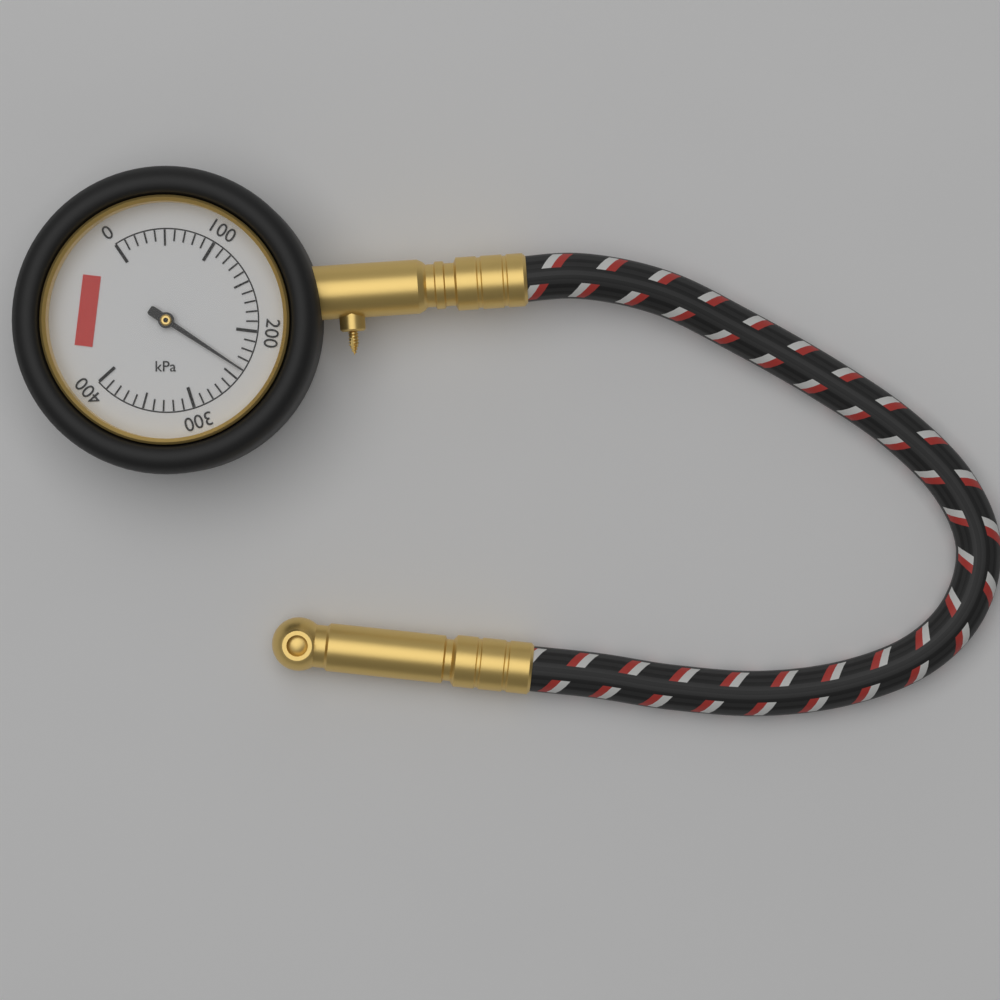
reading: 240 kPa
